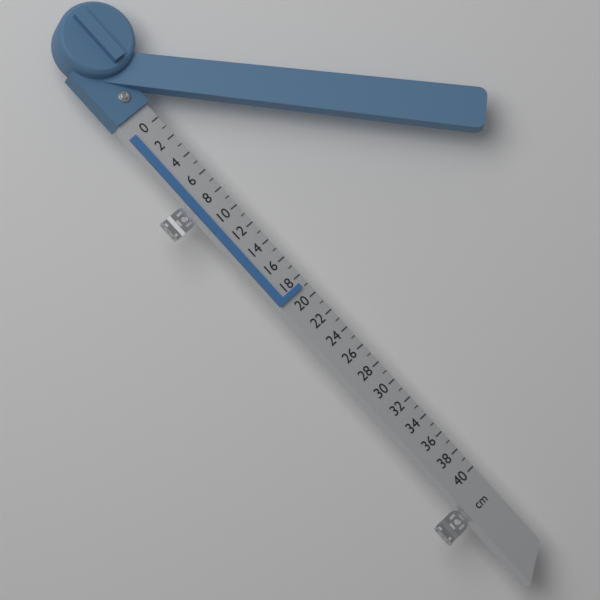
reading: 19 cm
